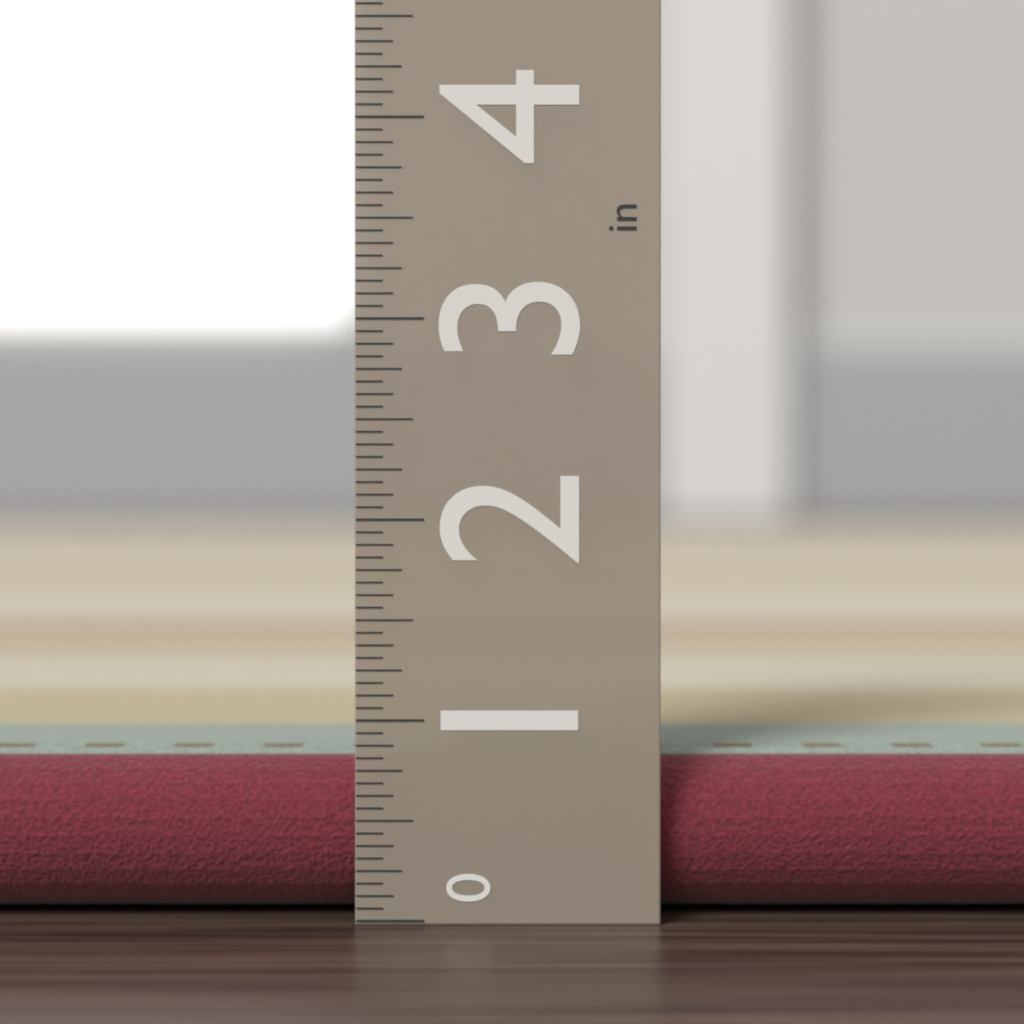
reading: 0.8125 in
